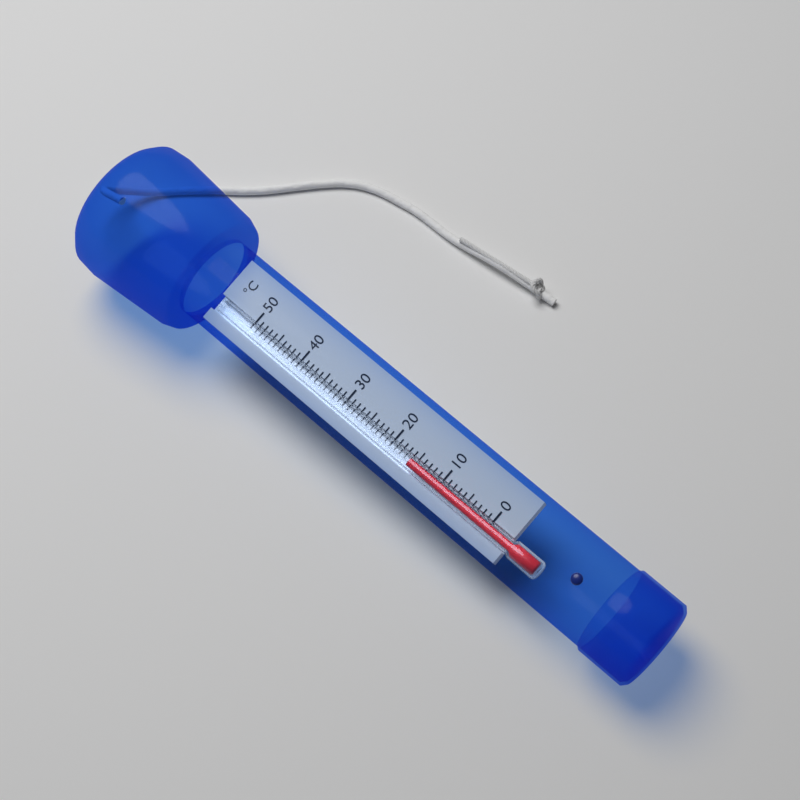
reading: 16 °C
